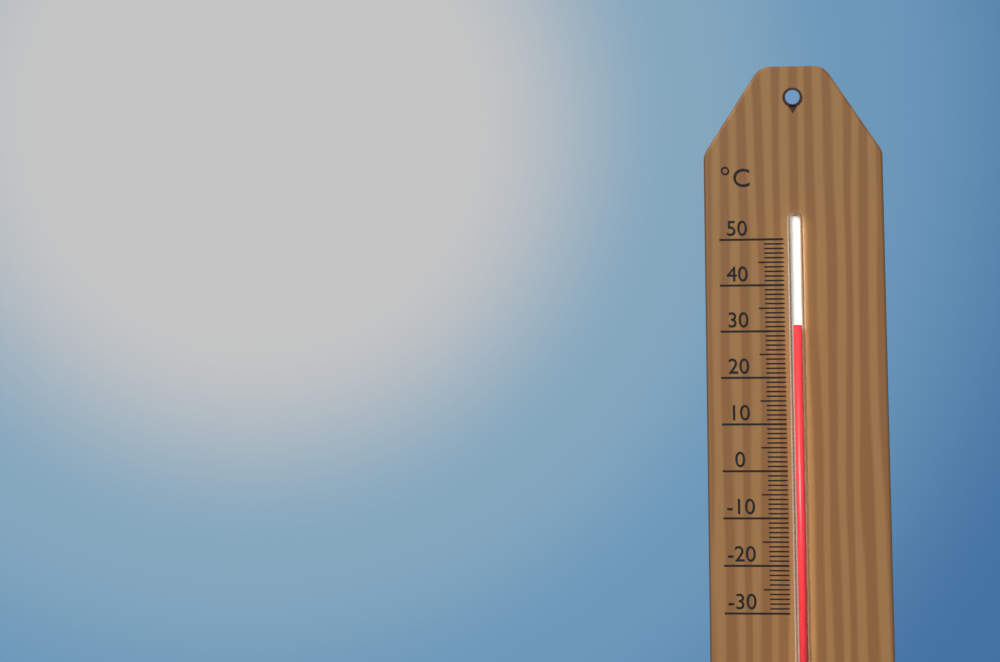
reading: 31 °C
